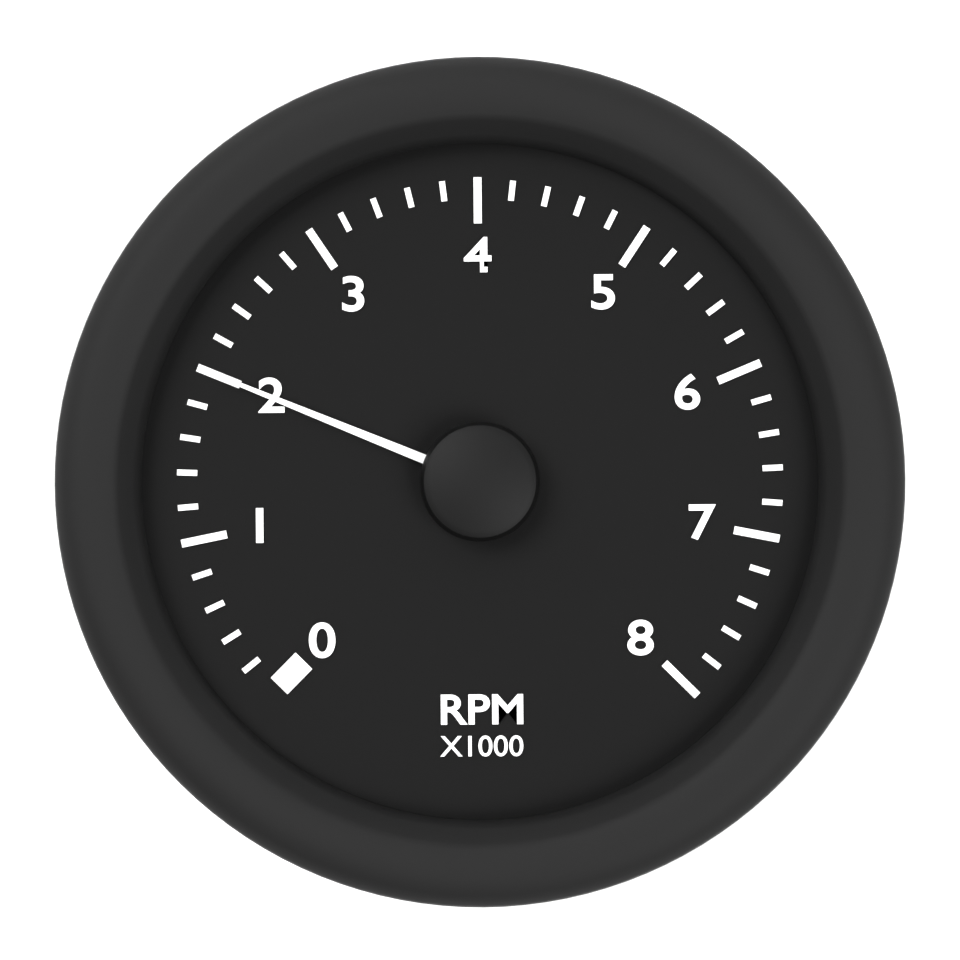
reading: 2.0 RPM x1000
